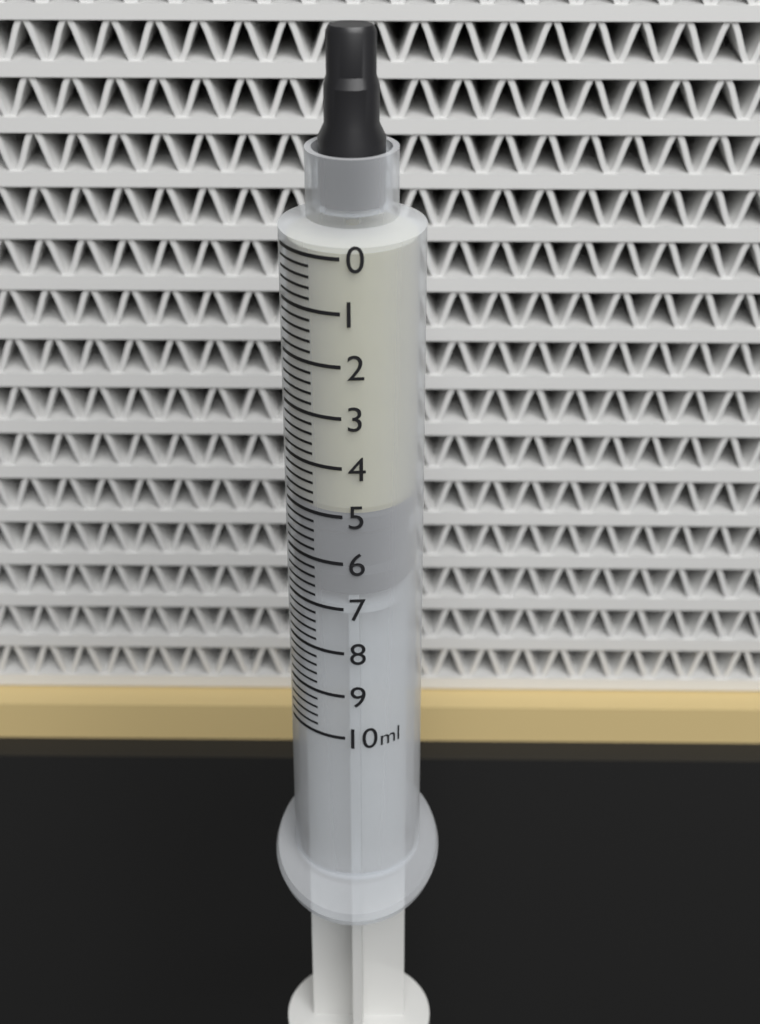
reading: 5.0 ml
